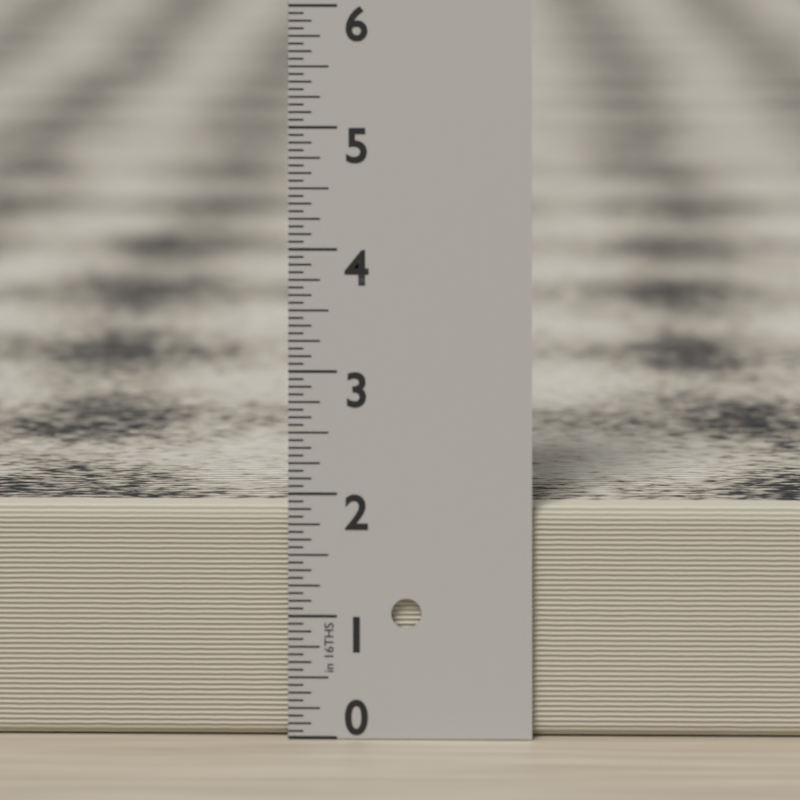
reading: 1.8750 in
